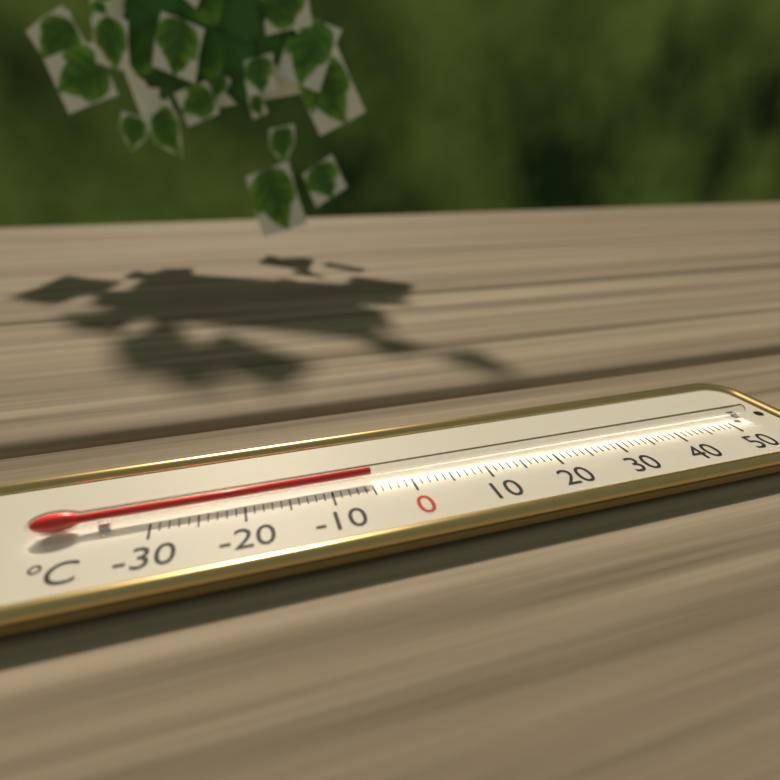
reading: -5 °C
